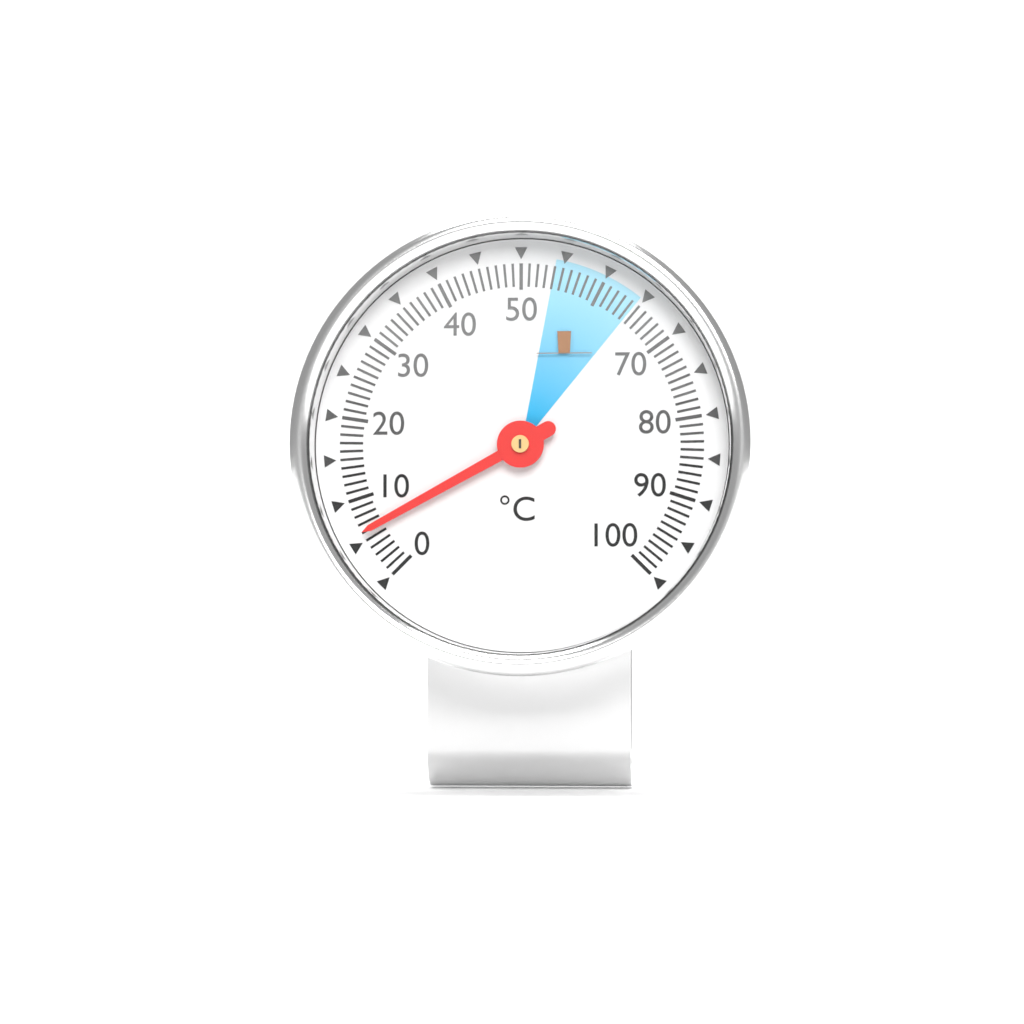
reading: 6 °C
